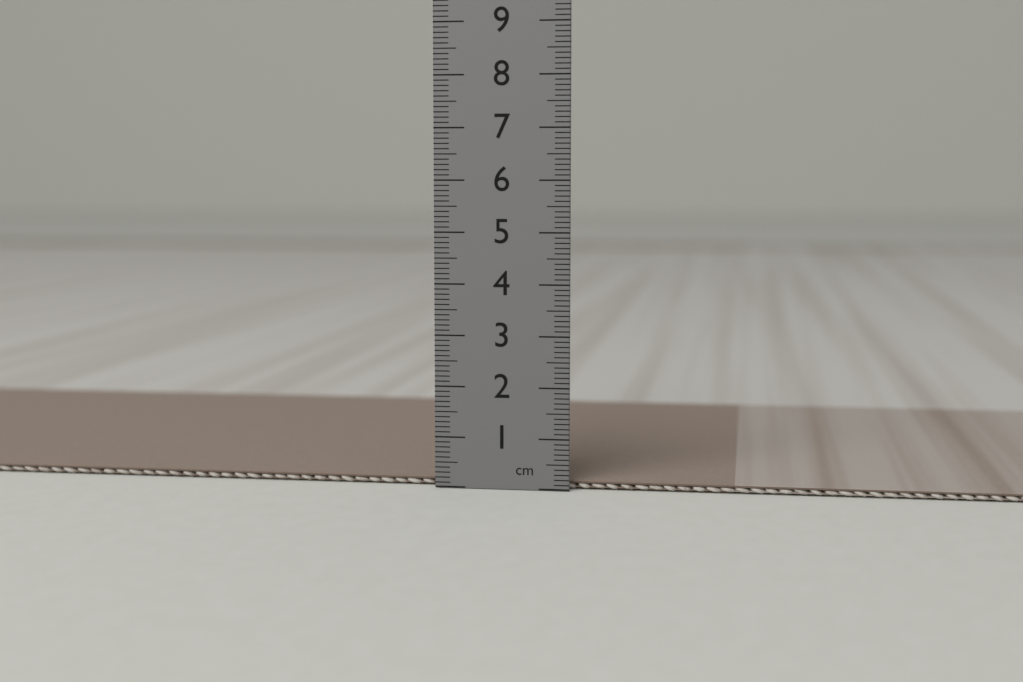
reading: 0.2 cm
